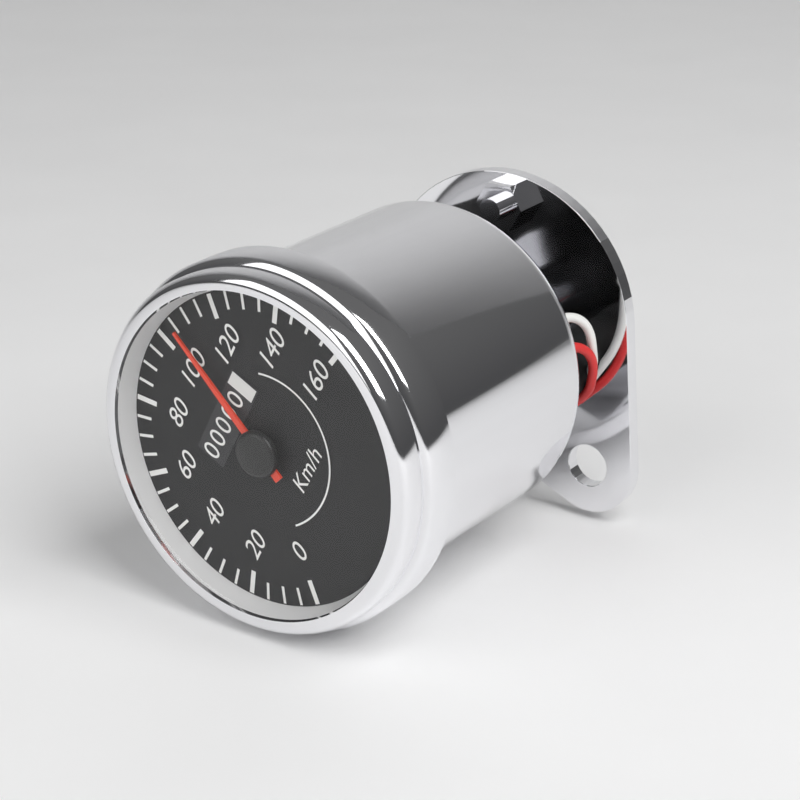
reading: 105 km/h
